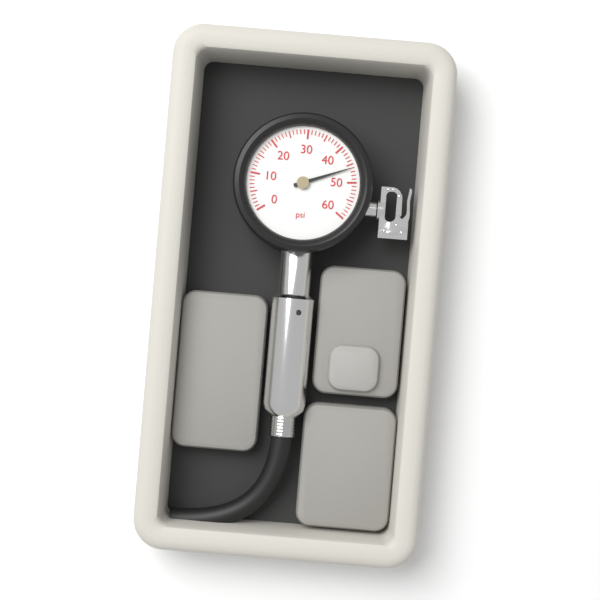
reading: 46 psi
